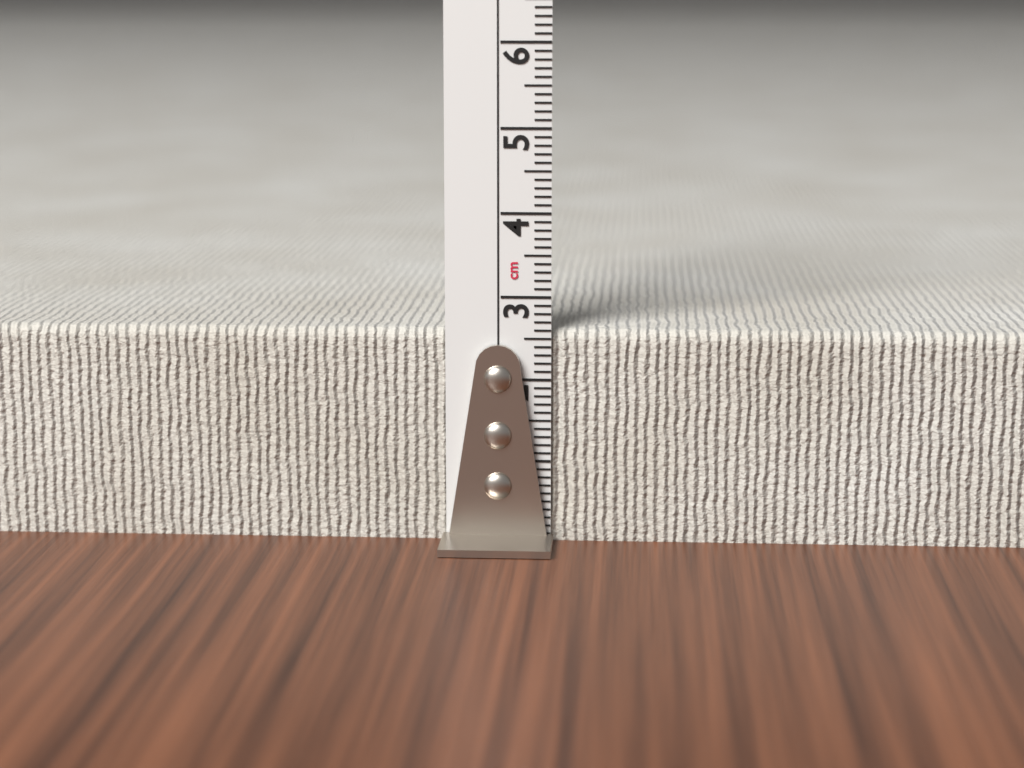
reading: 2.6 cm
